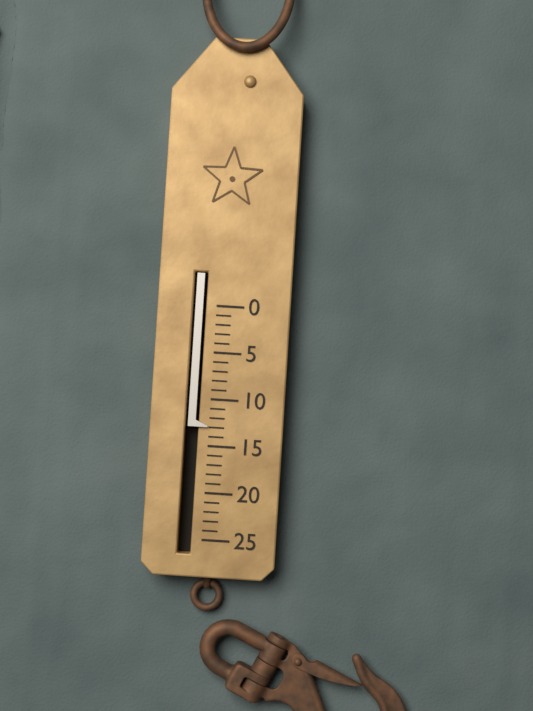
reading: 13 (no unit)
